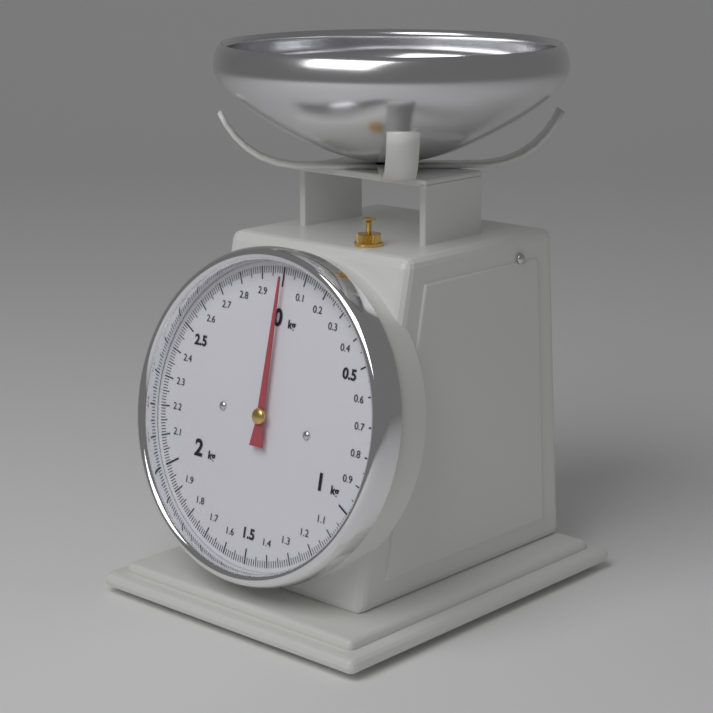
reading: 0.00 kg
